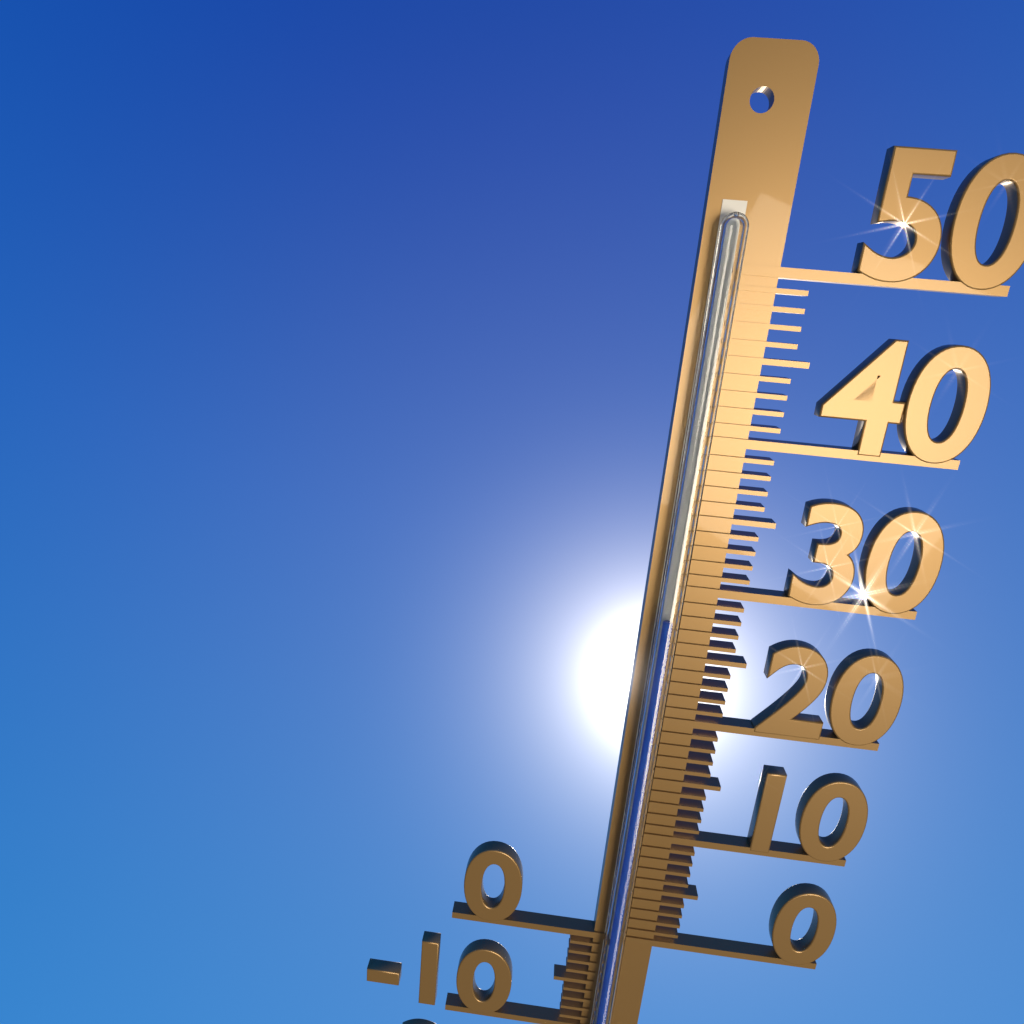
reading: 28 °C
